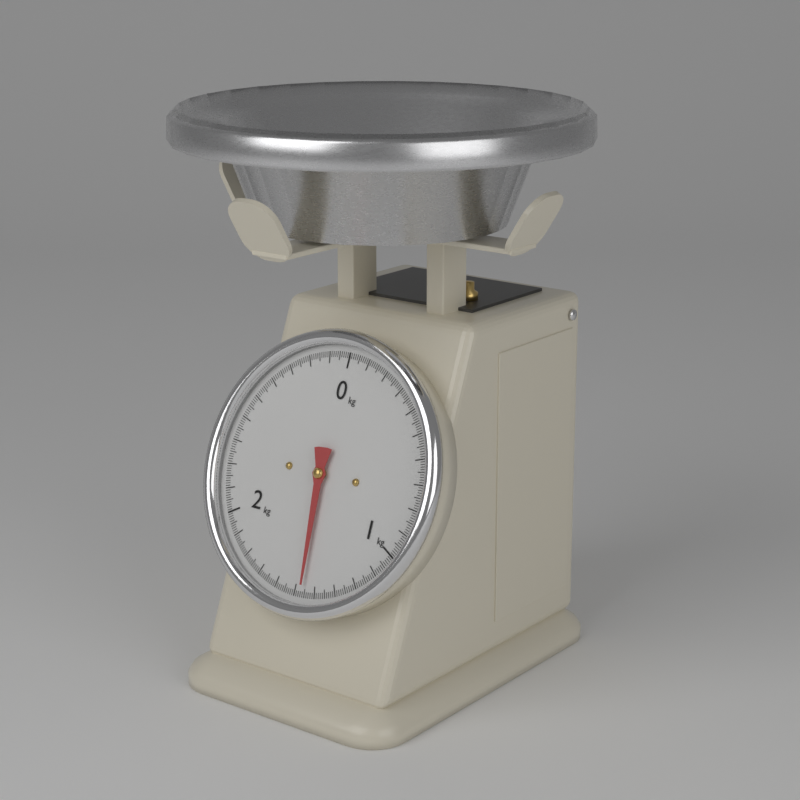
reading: 1.46 kg
